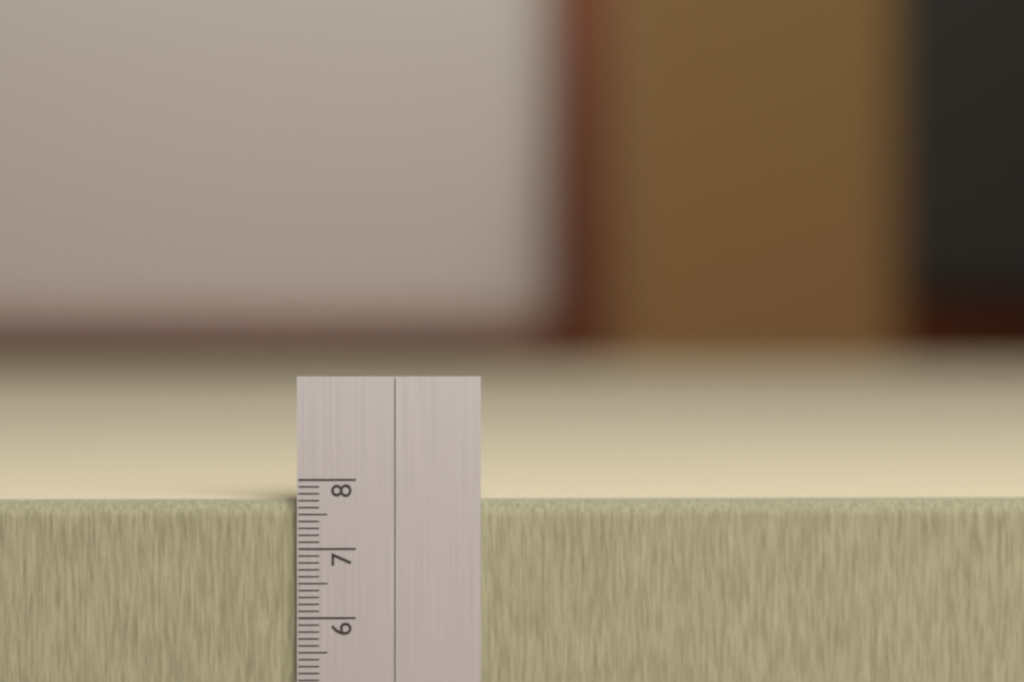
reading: 7.7 cm
